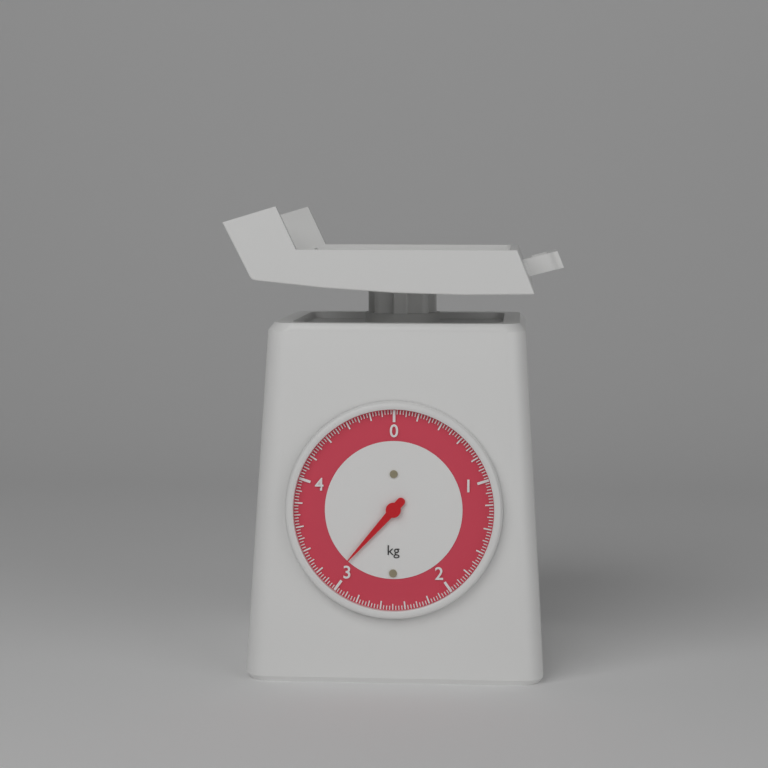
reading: 3.075 kg
